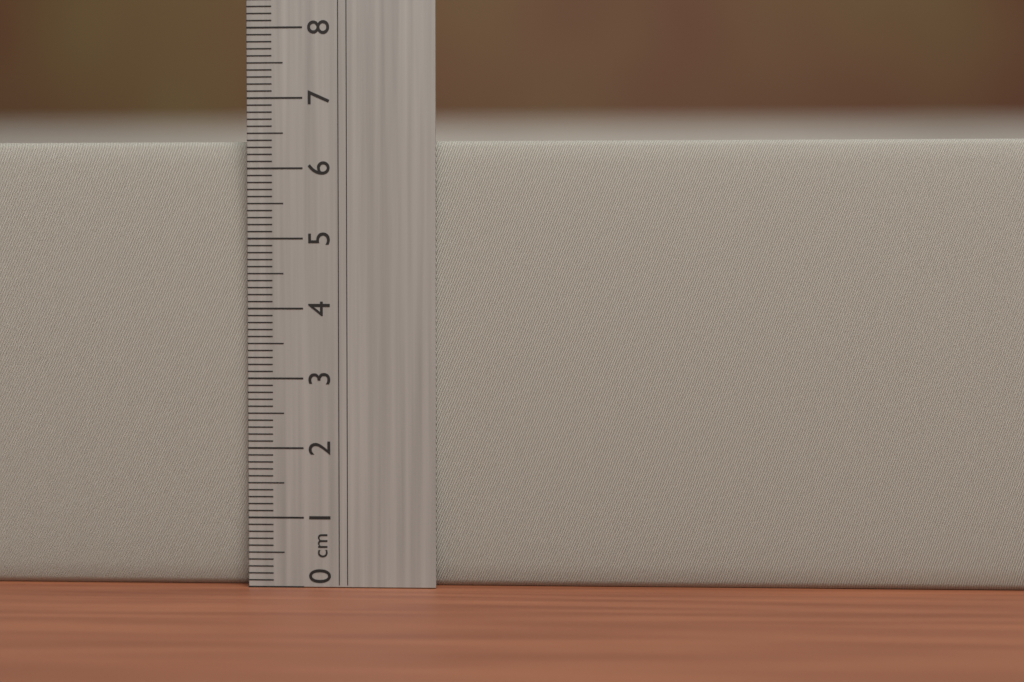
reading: 6.4 cm
